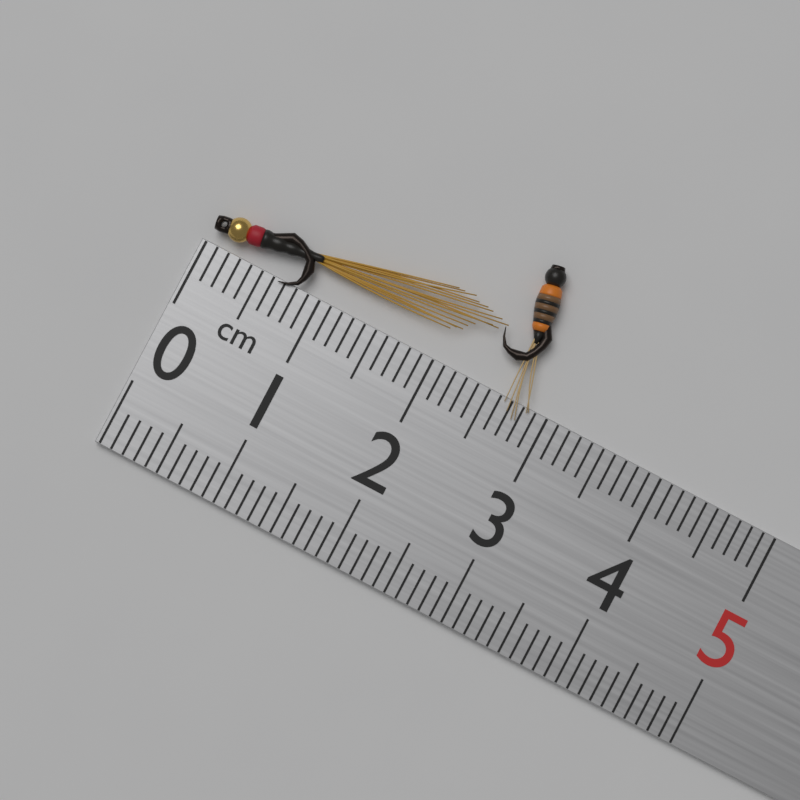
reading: 2.4 cm
